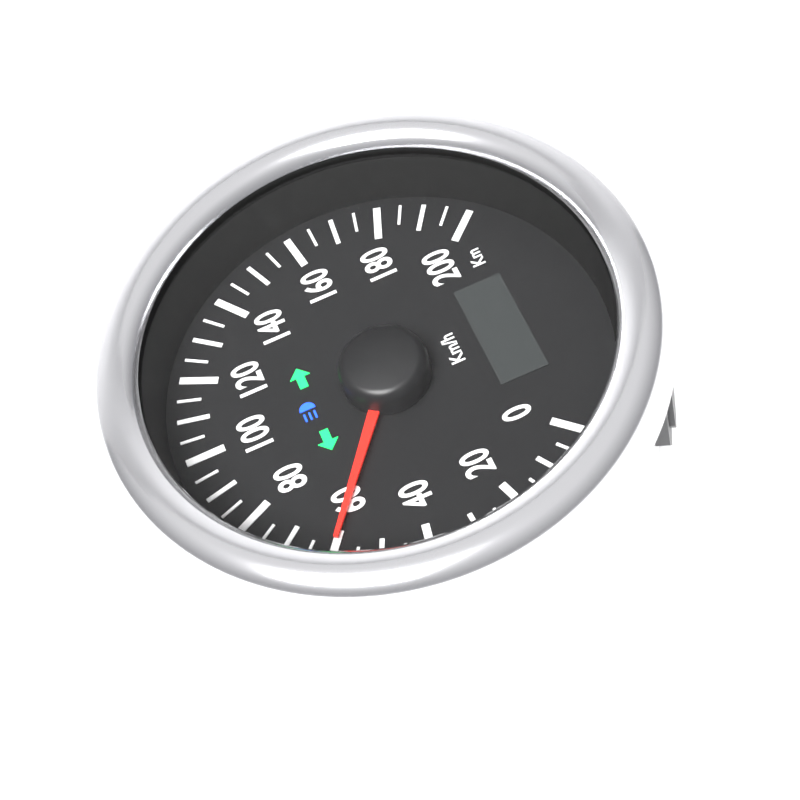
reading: 60 km/h
